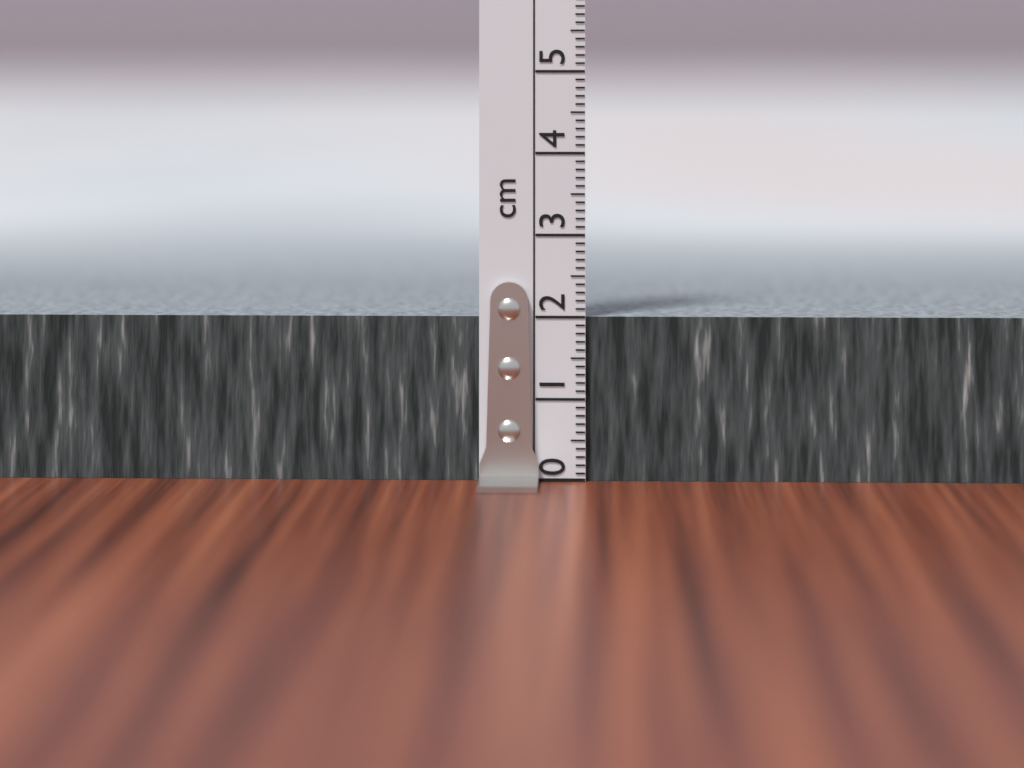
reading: 2.0 cm
